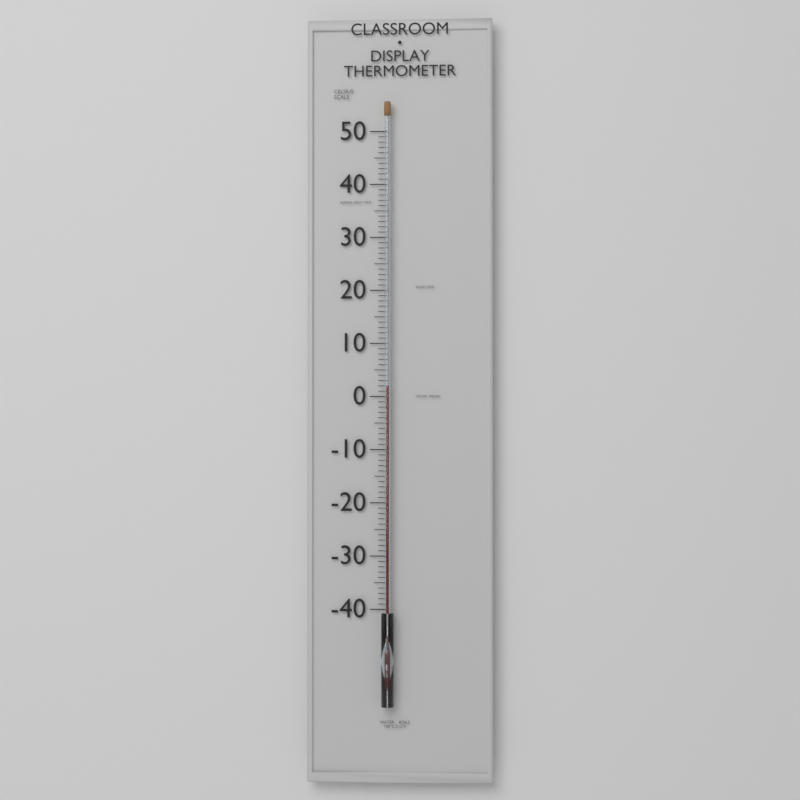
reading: 2 °C
